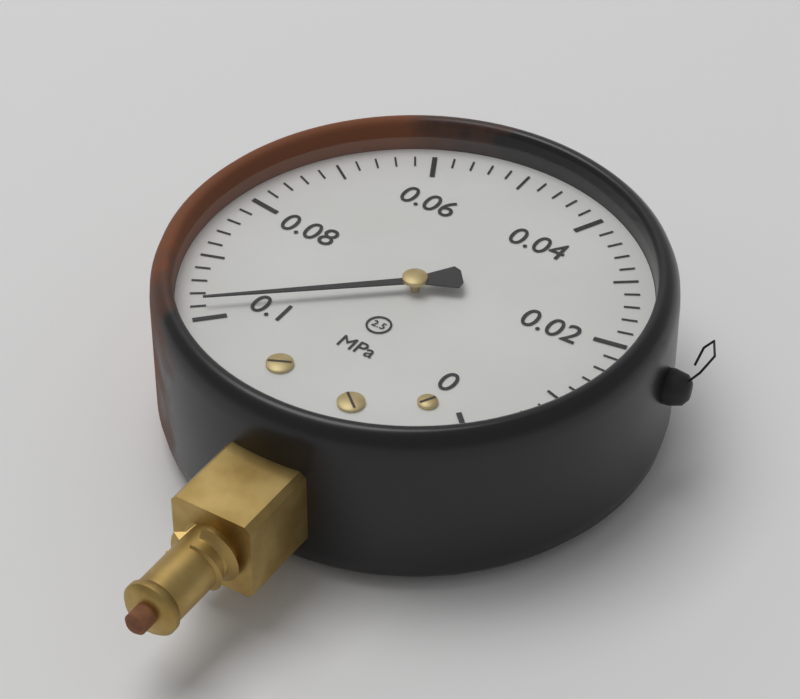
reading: 0.098 MPa
